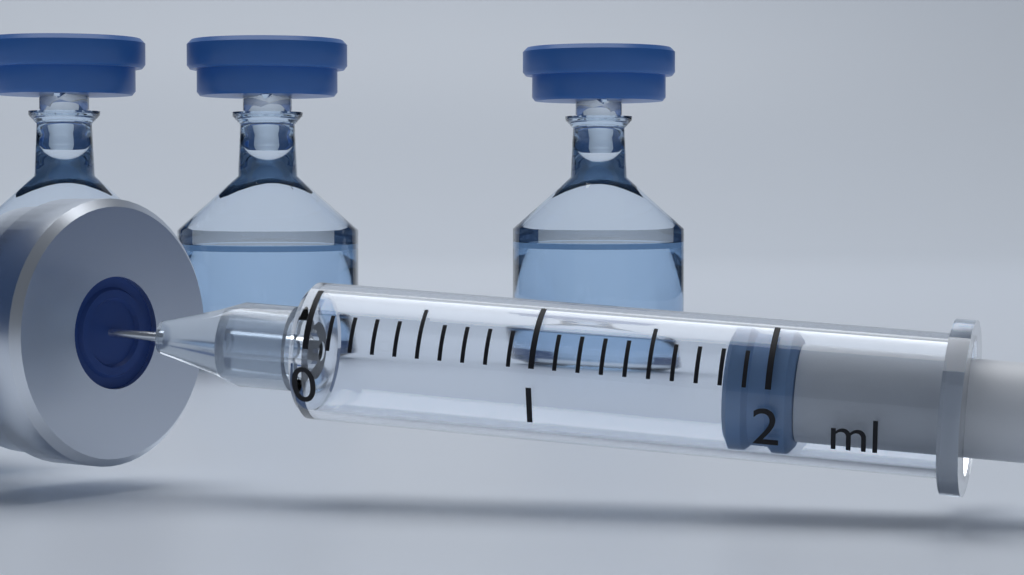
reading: 1.8 ml
